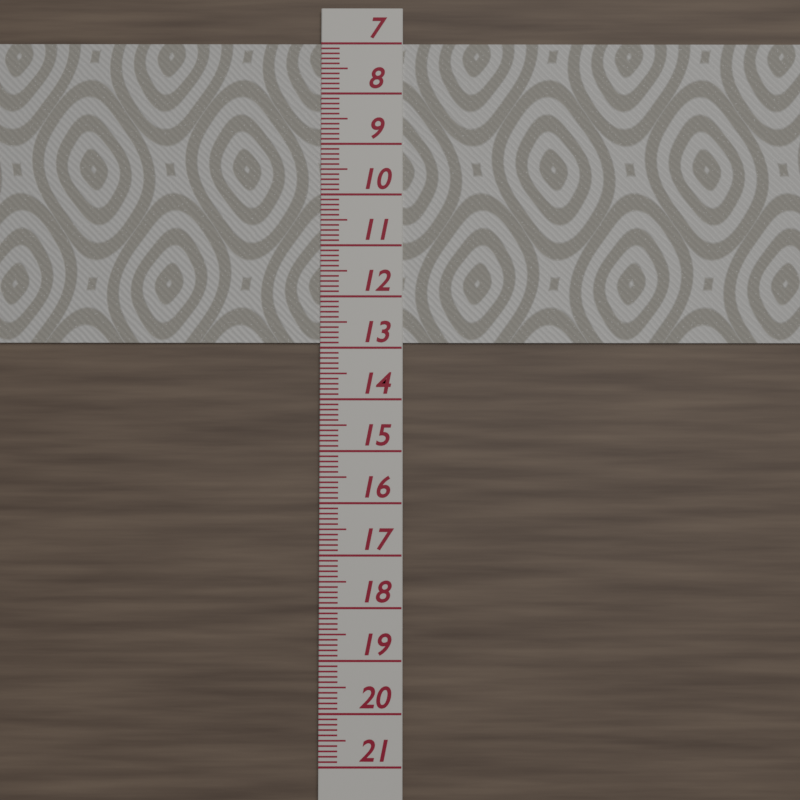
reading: 12.9 (no unit)
